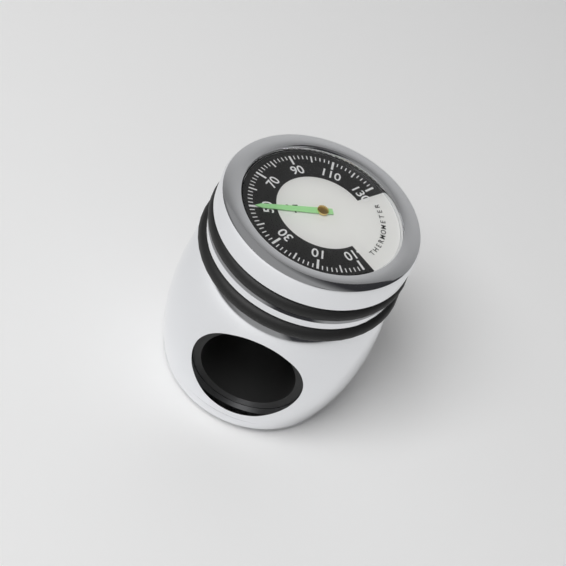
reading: 50 °F
